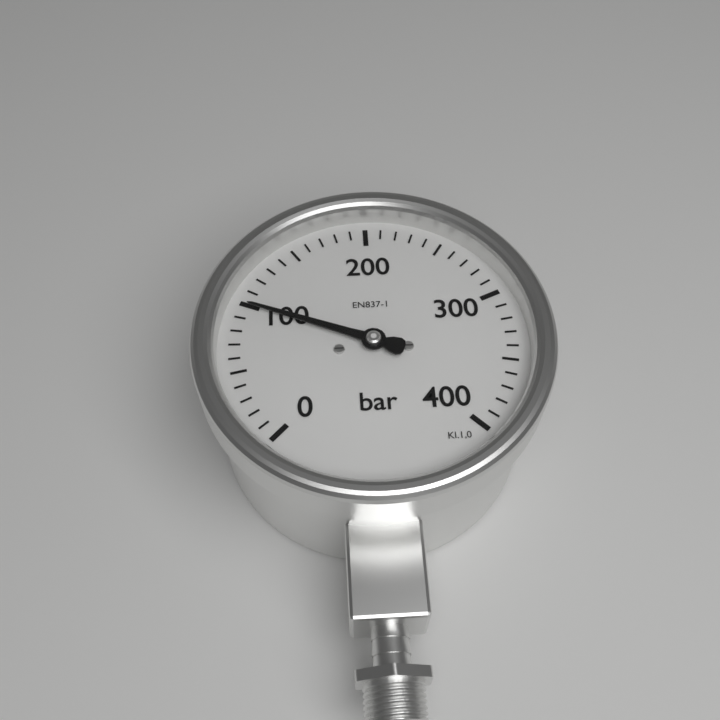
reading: 100 bar
